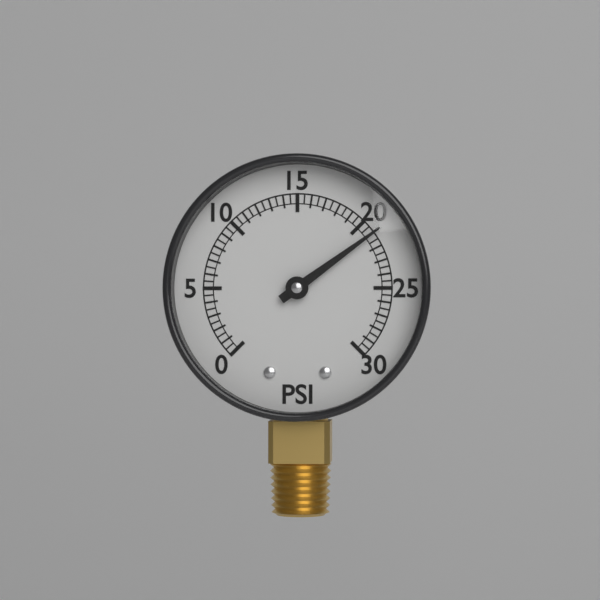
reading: 21.0 psi
